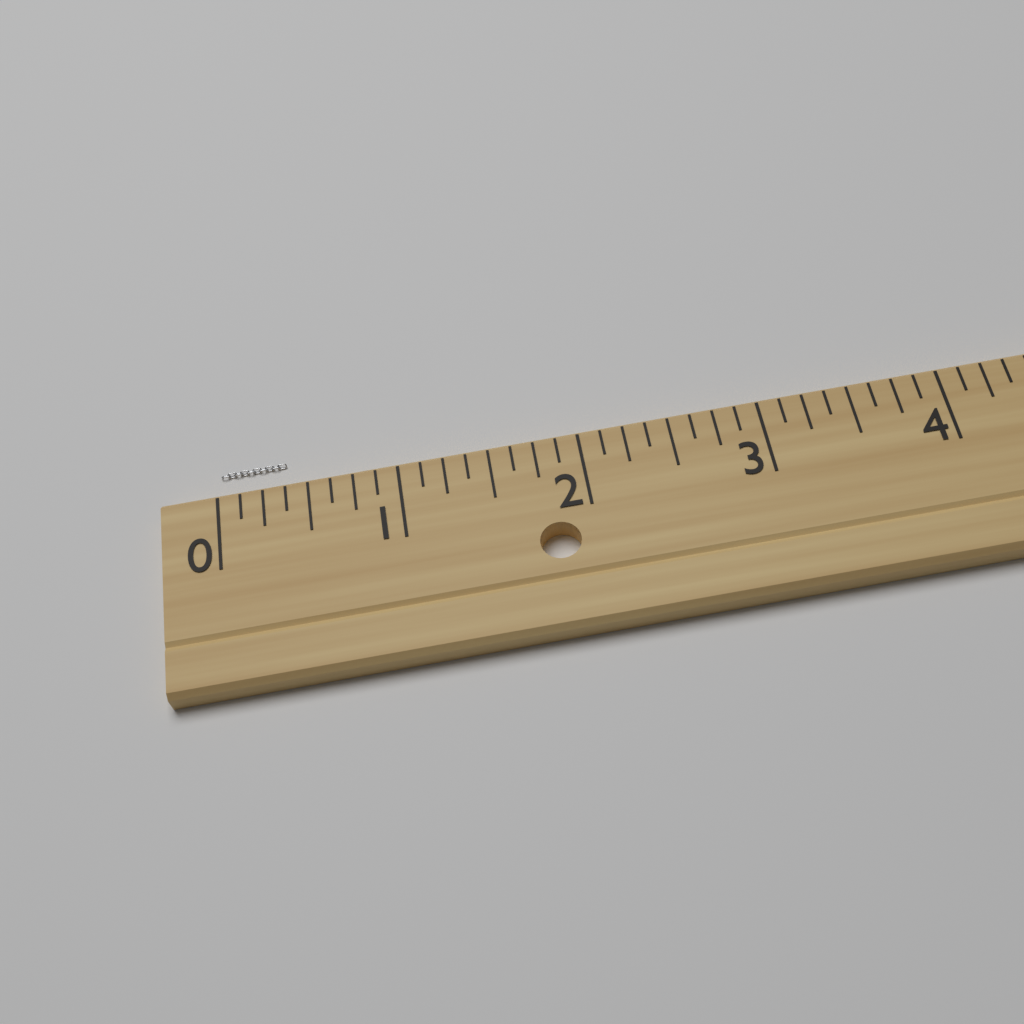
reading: 0.375 (no unit)
